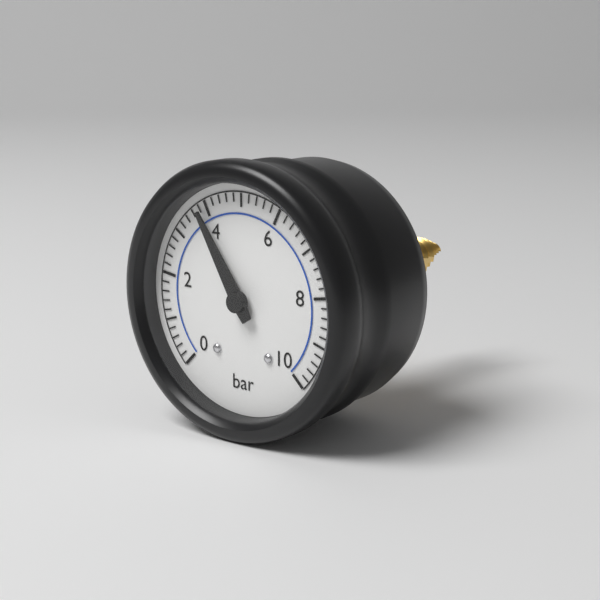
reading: 3.8 bar
